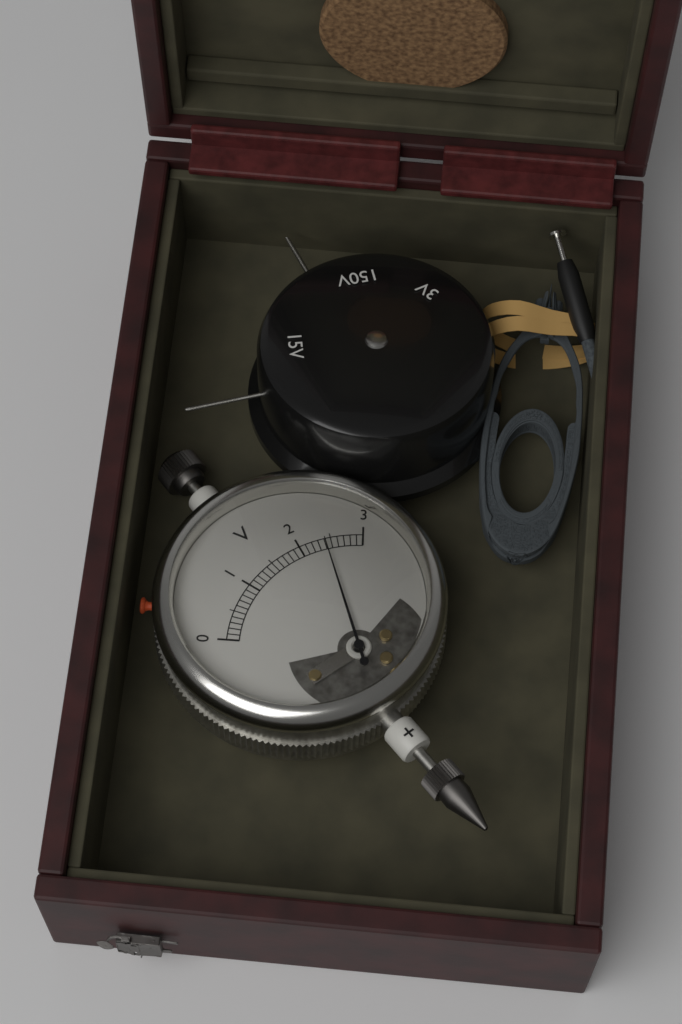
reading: 2.4 V
